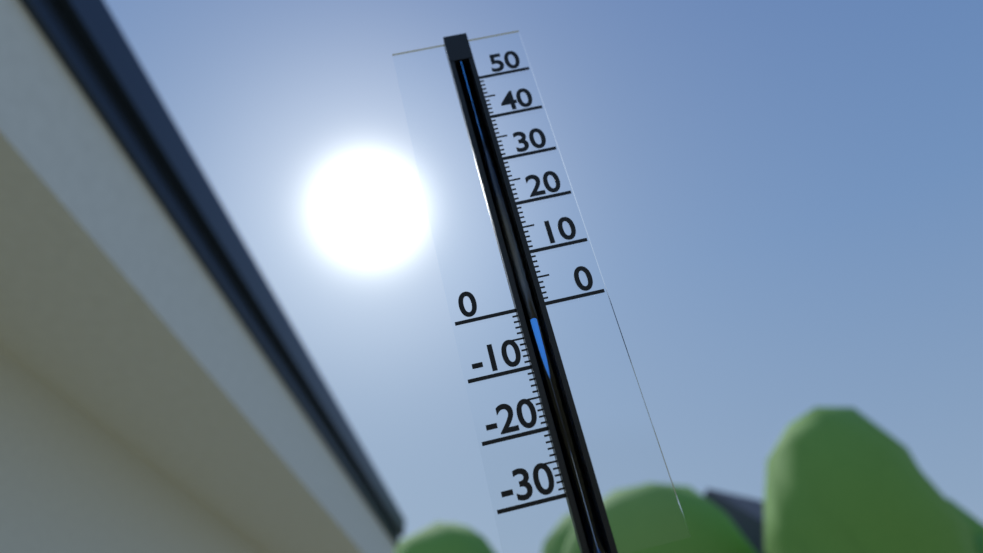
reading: -2 (no unit)
